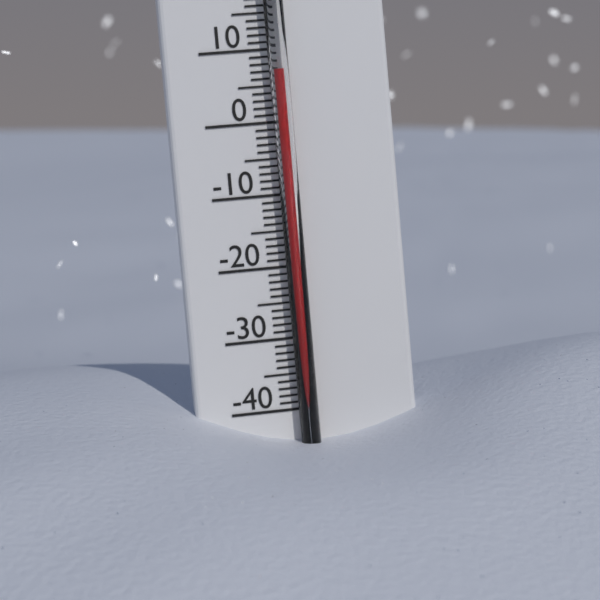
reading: 7 °C
